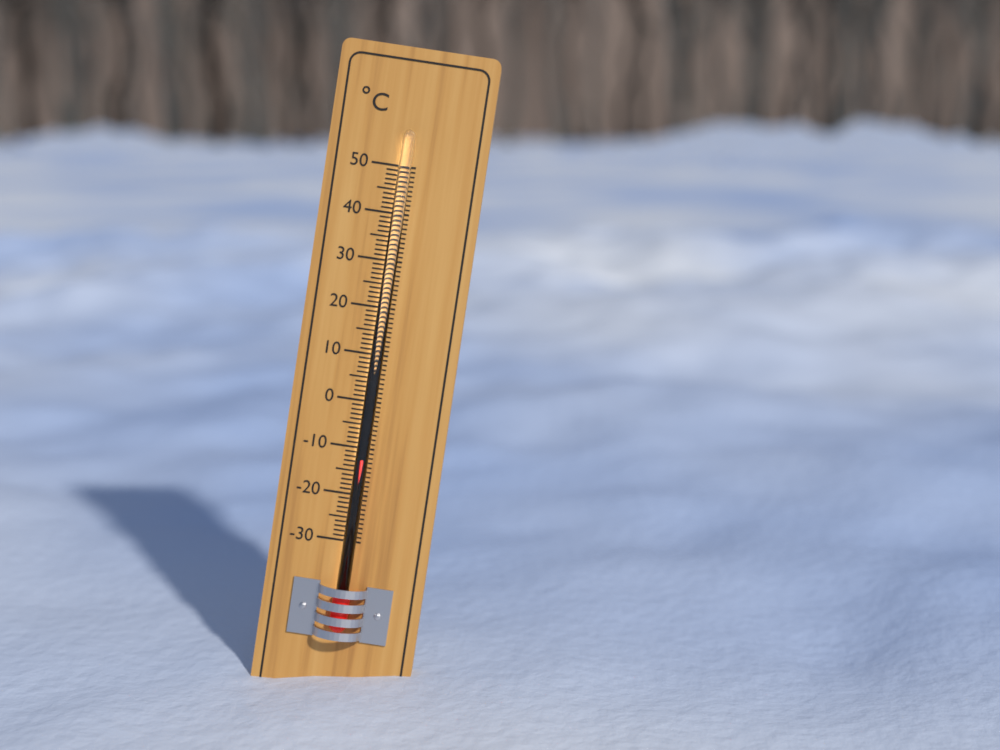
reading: -12 °C
